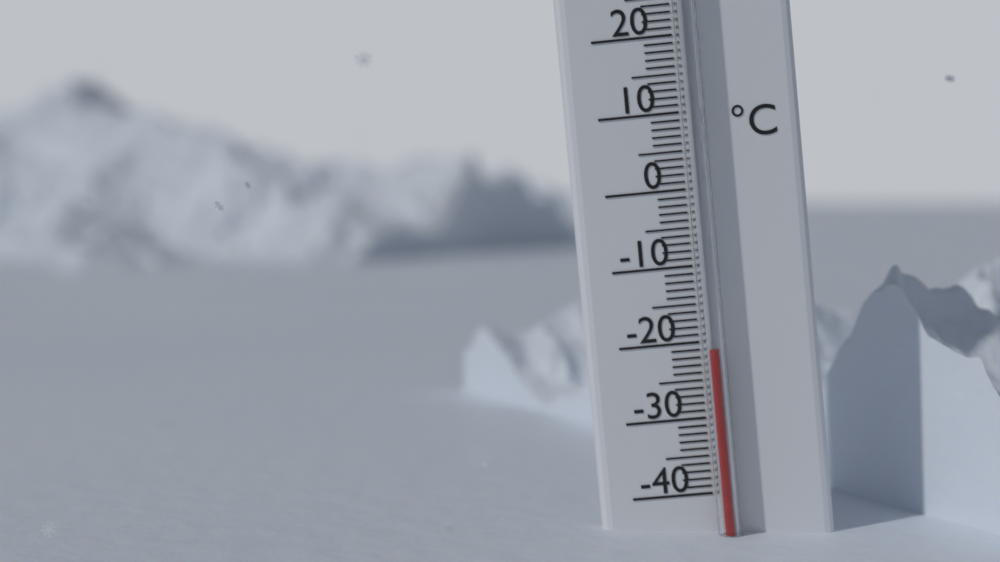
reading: -21 °C
